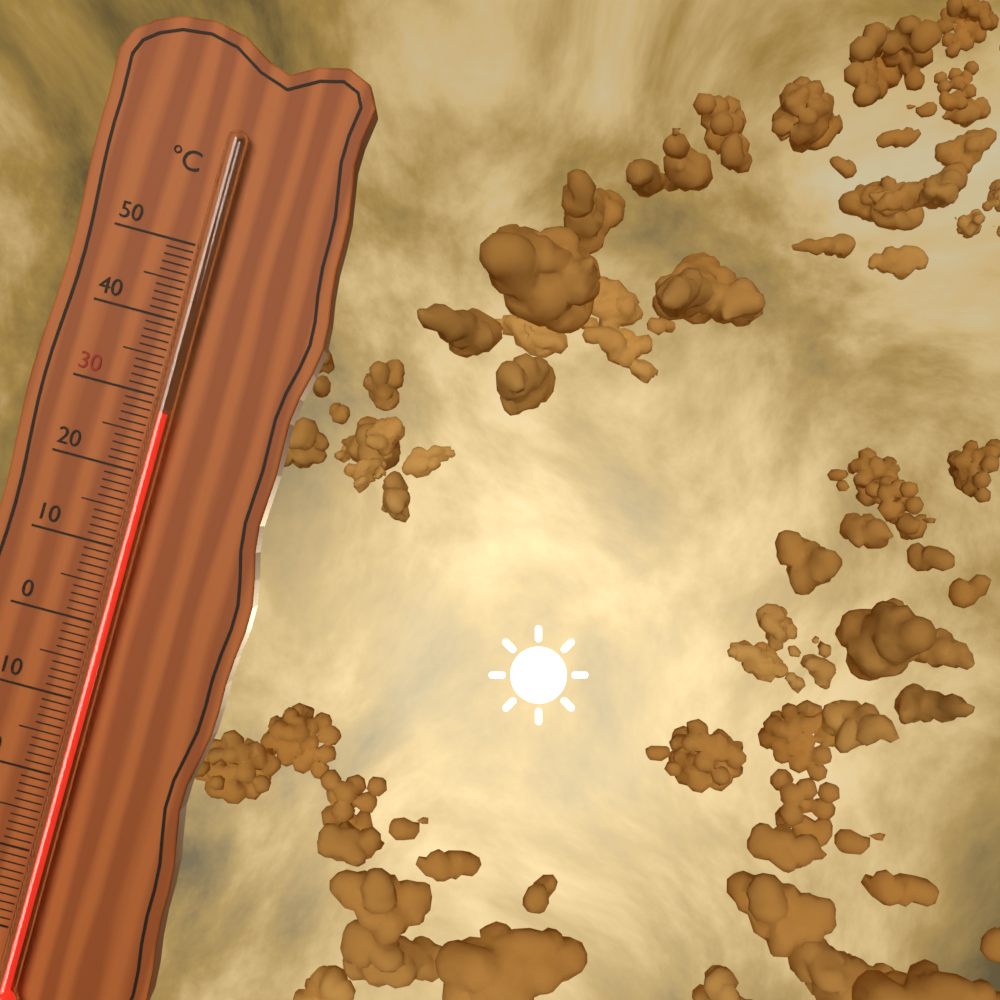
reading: 28 °C
